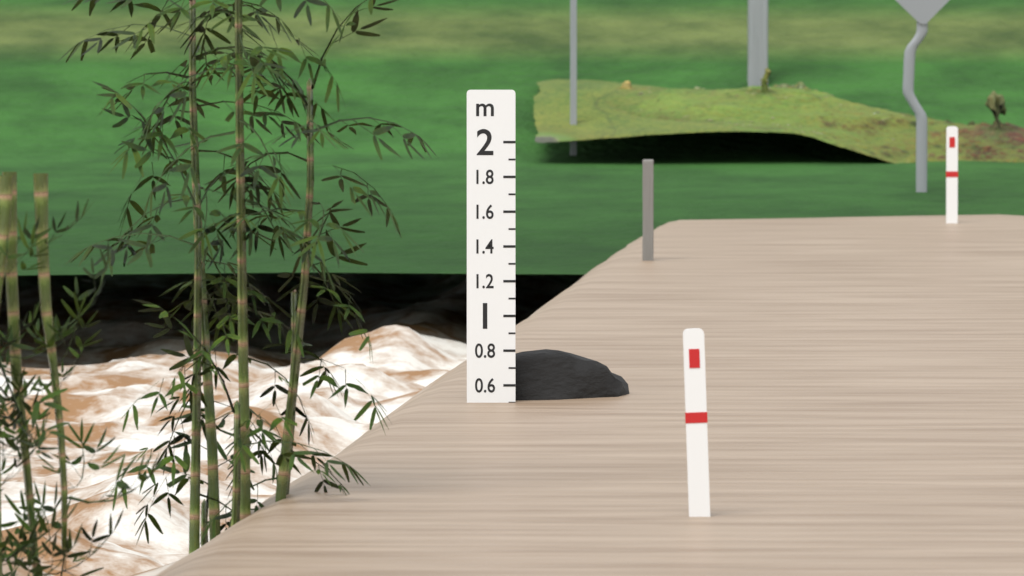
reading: 0.5 m
